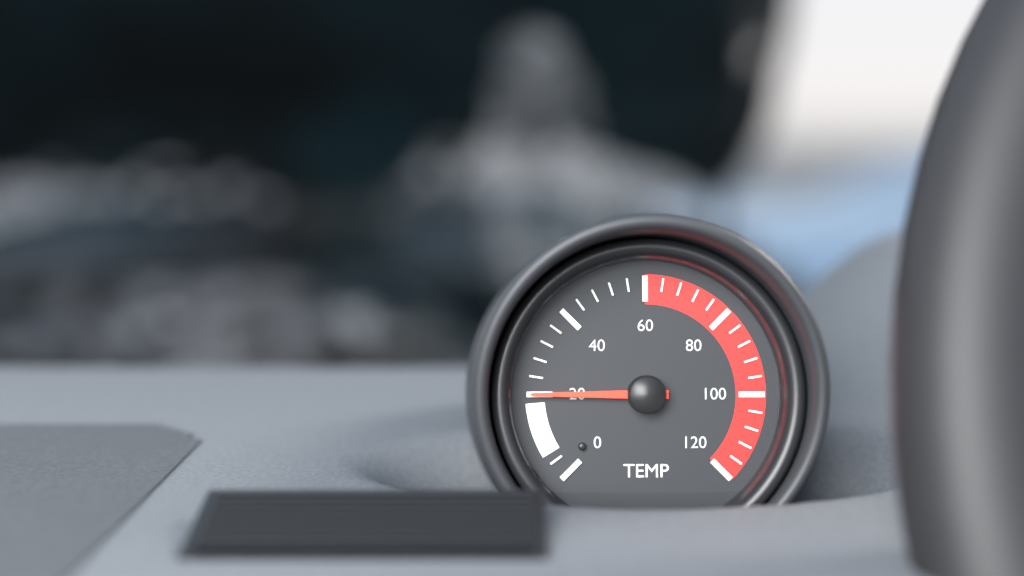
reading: 20 (no unit)
